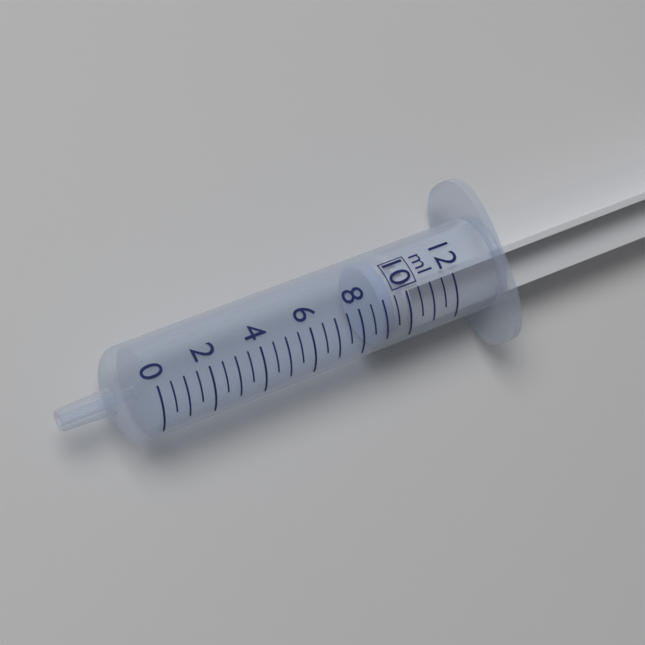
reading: 9.0 ml
